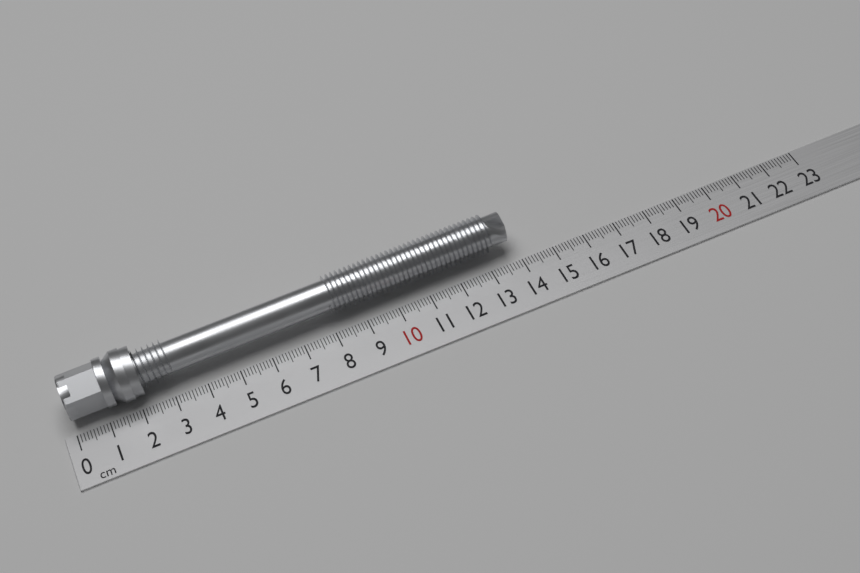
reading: 13.9 cm
